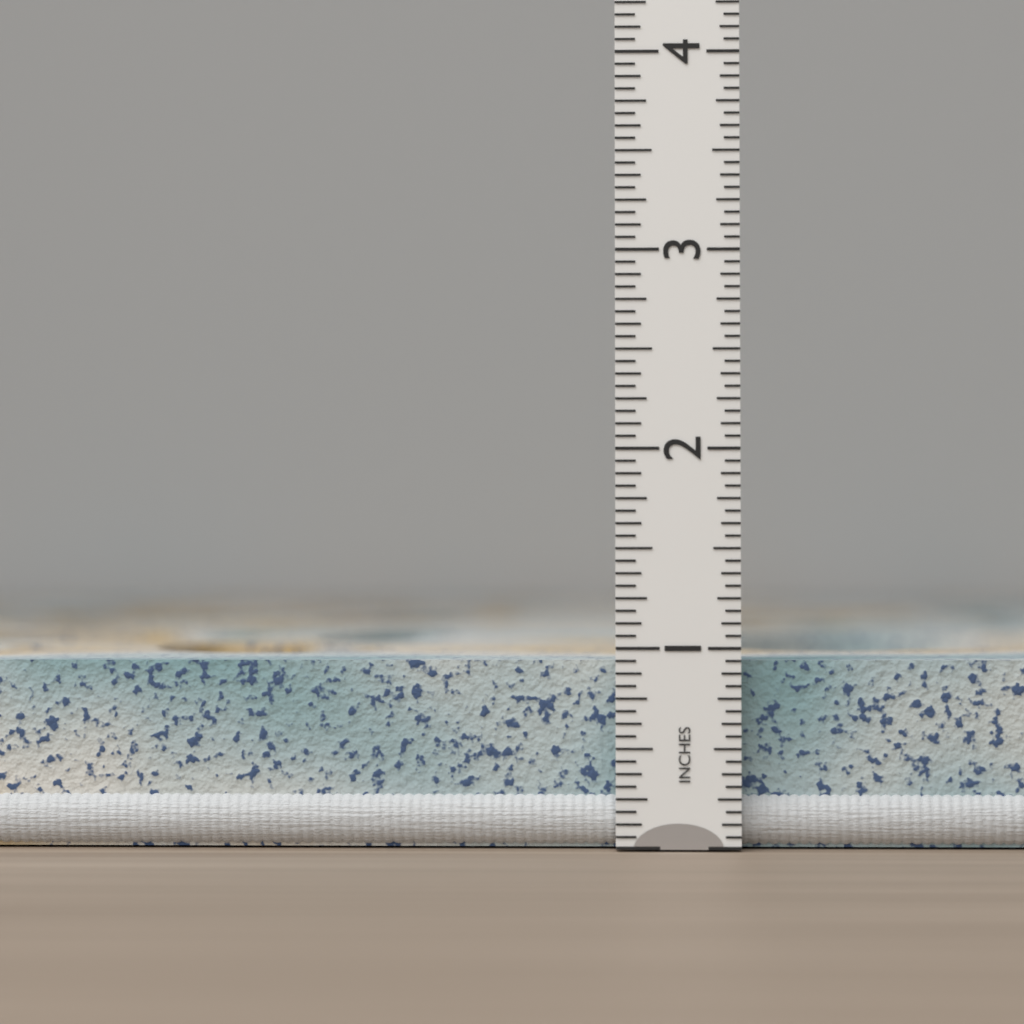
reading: 0.9375 in
